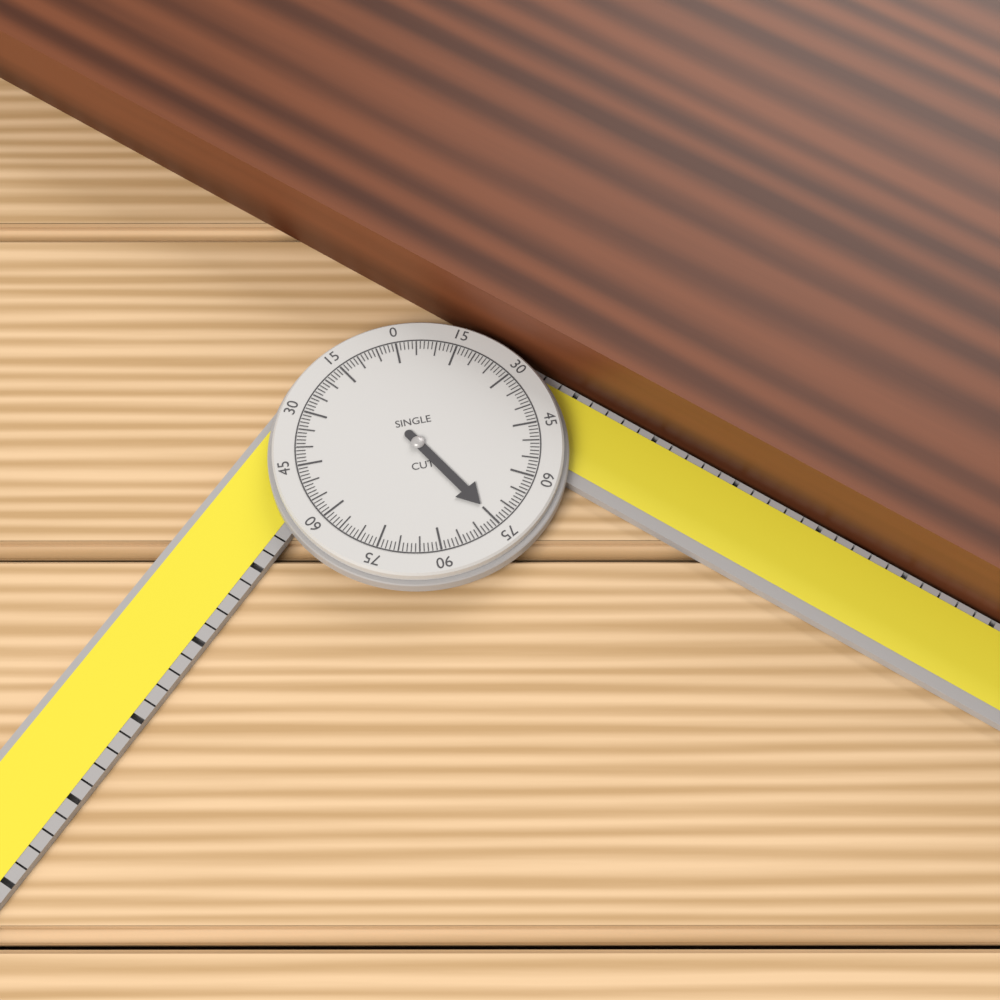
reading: 75 °
